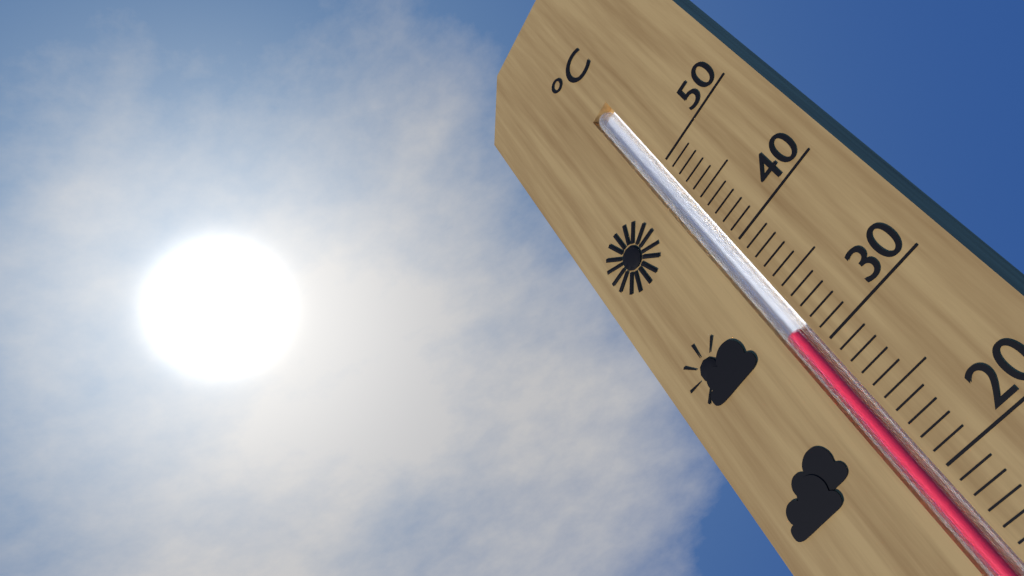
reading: 32 °C
